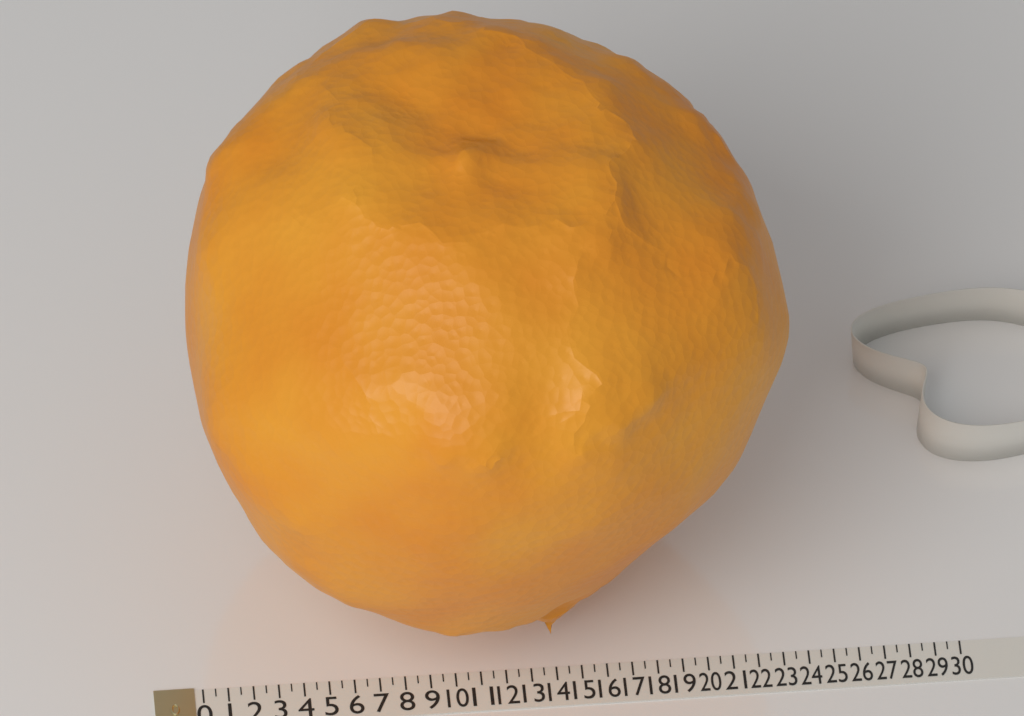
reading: 23.5 (no unit)
